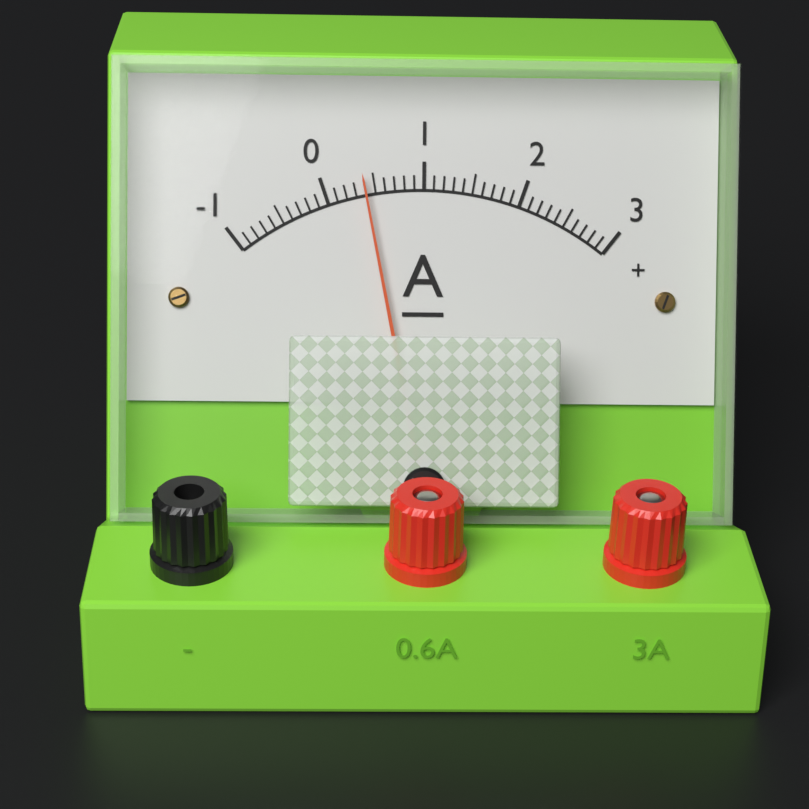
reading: 0.4 A
